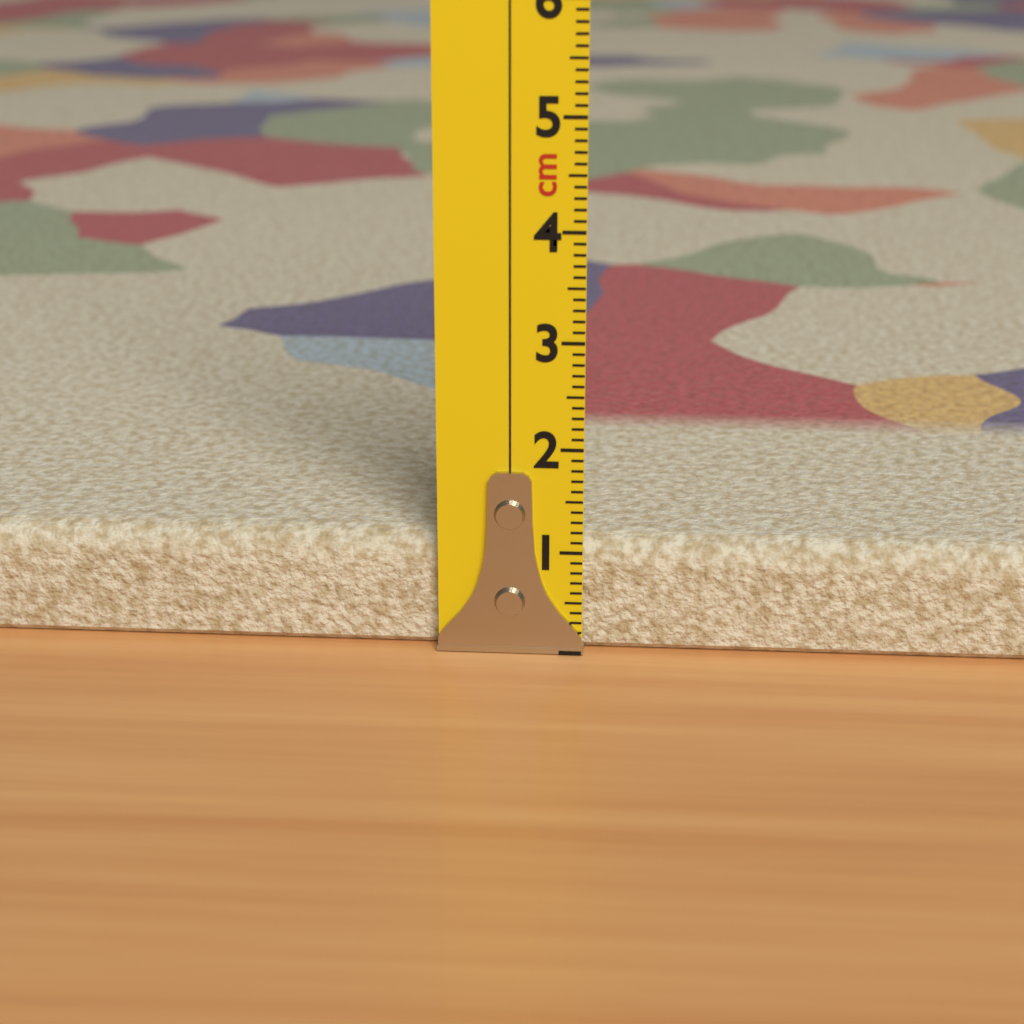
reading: 1.1 cm
